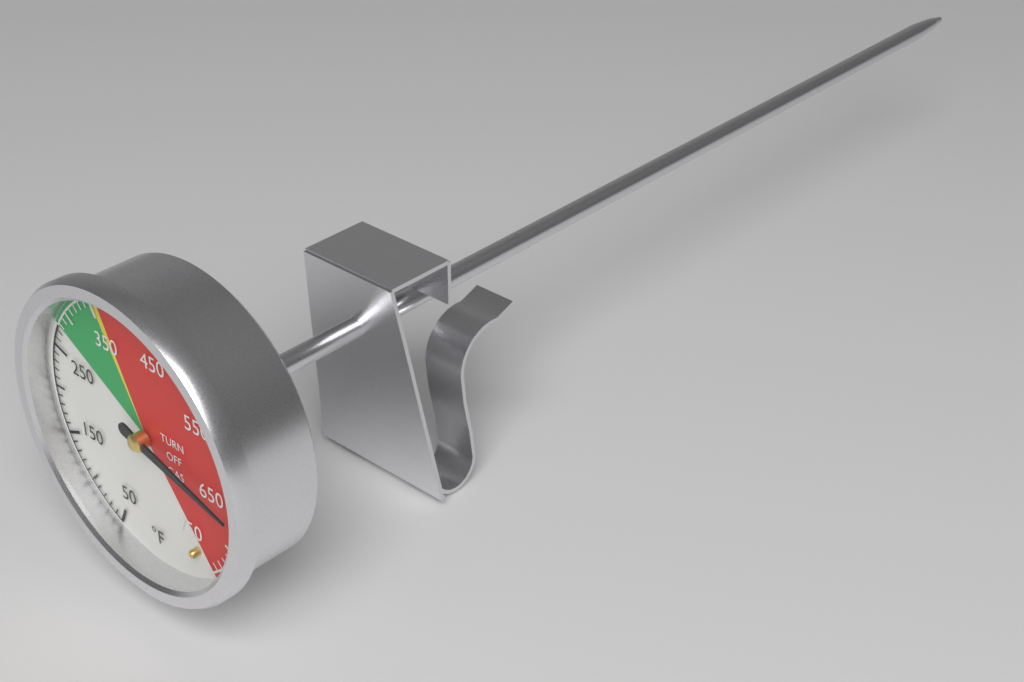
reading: 660 °F
